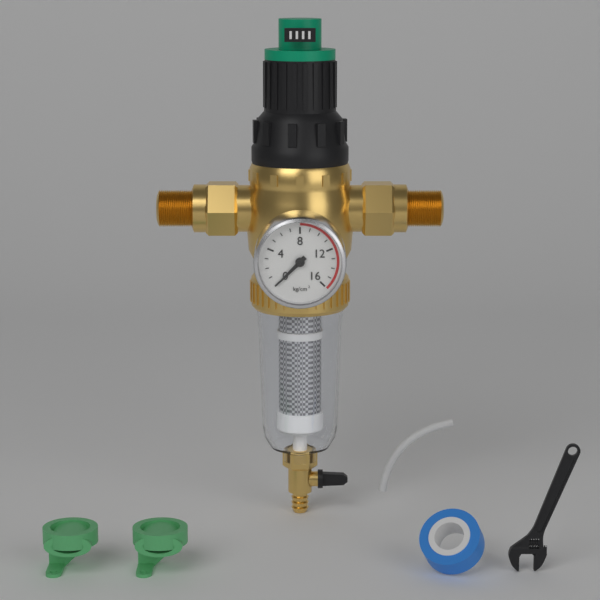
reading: 0 kg/cm²
